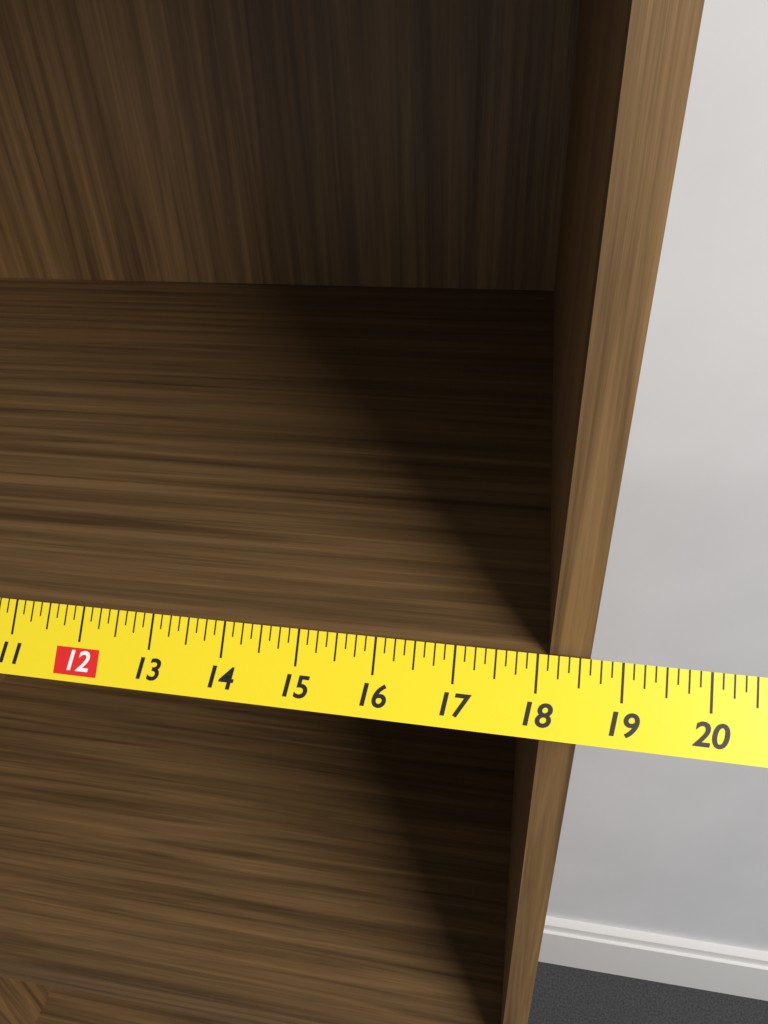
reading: 18.625 in
